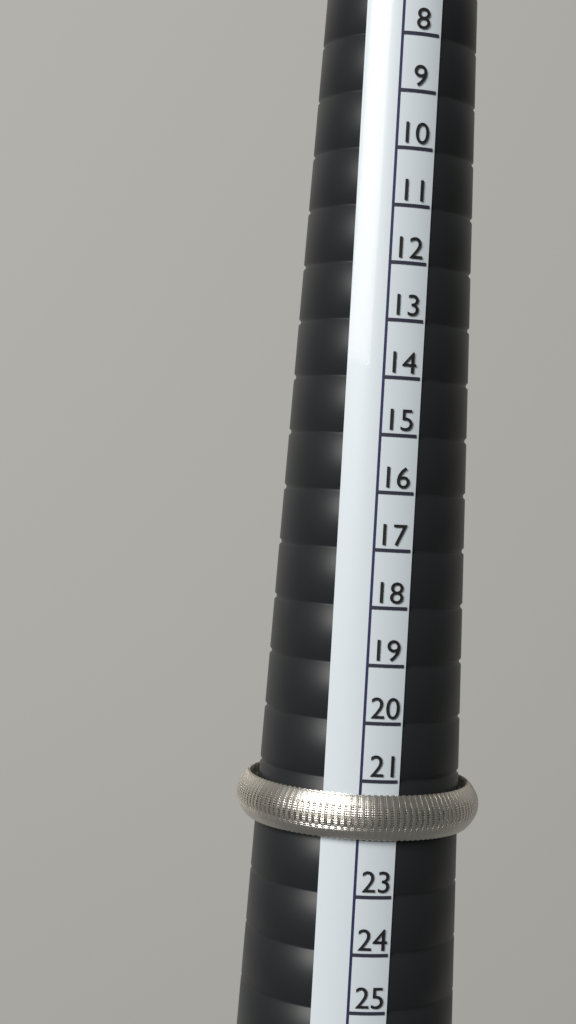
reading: 22 (no unit)
